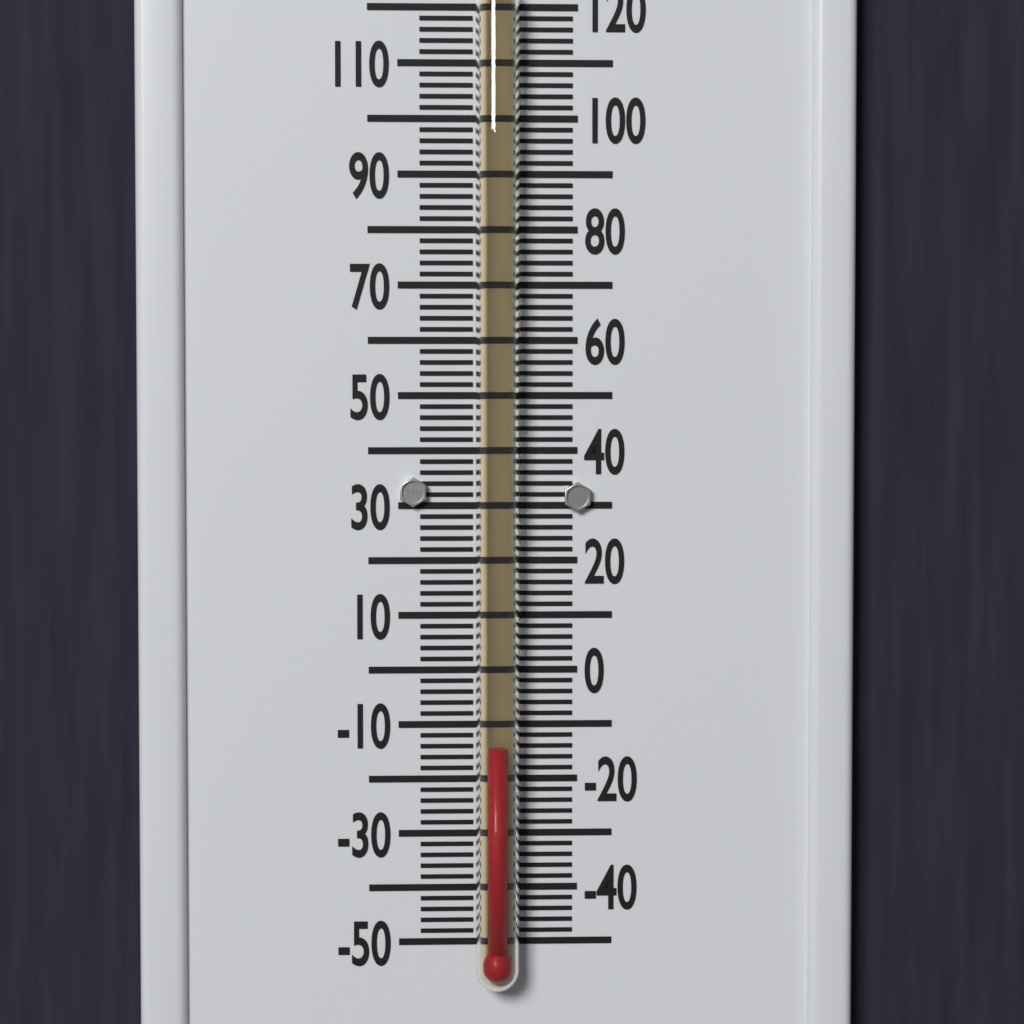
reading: -14 °F
